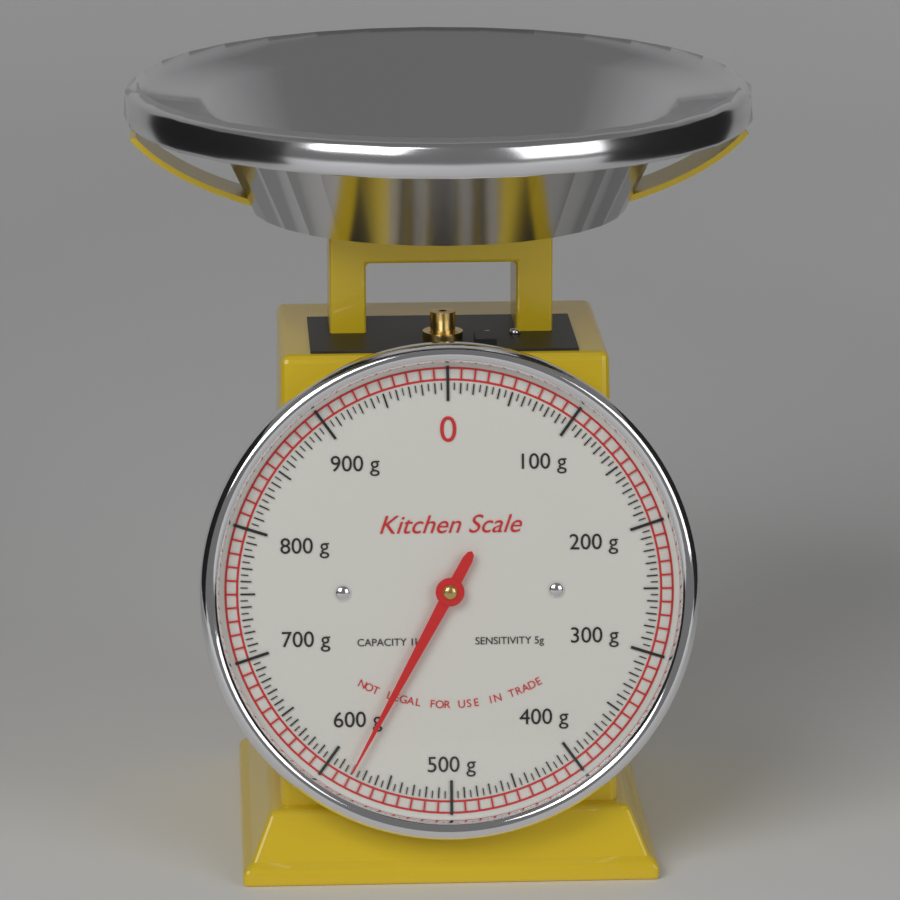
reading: 580 g
